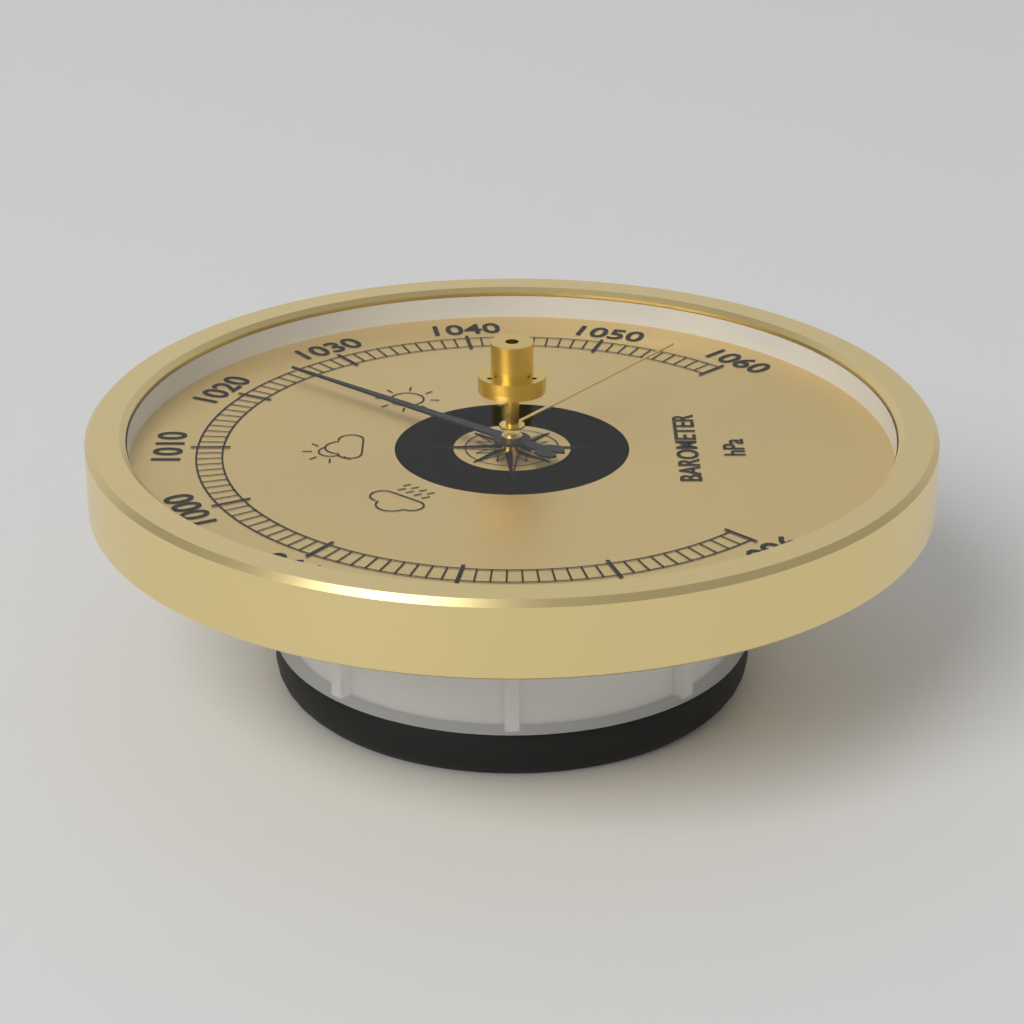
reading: 1025 hPa
